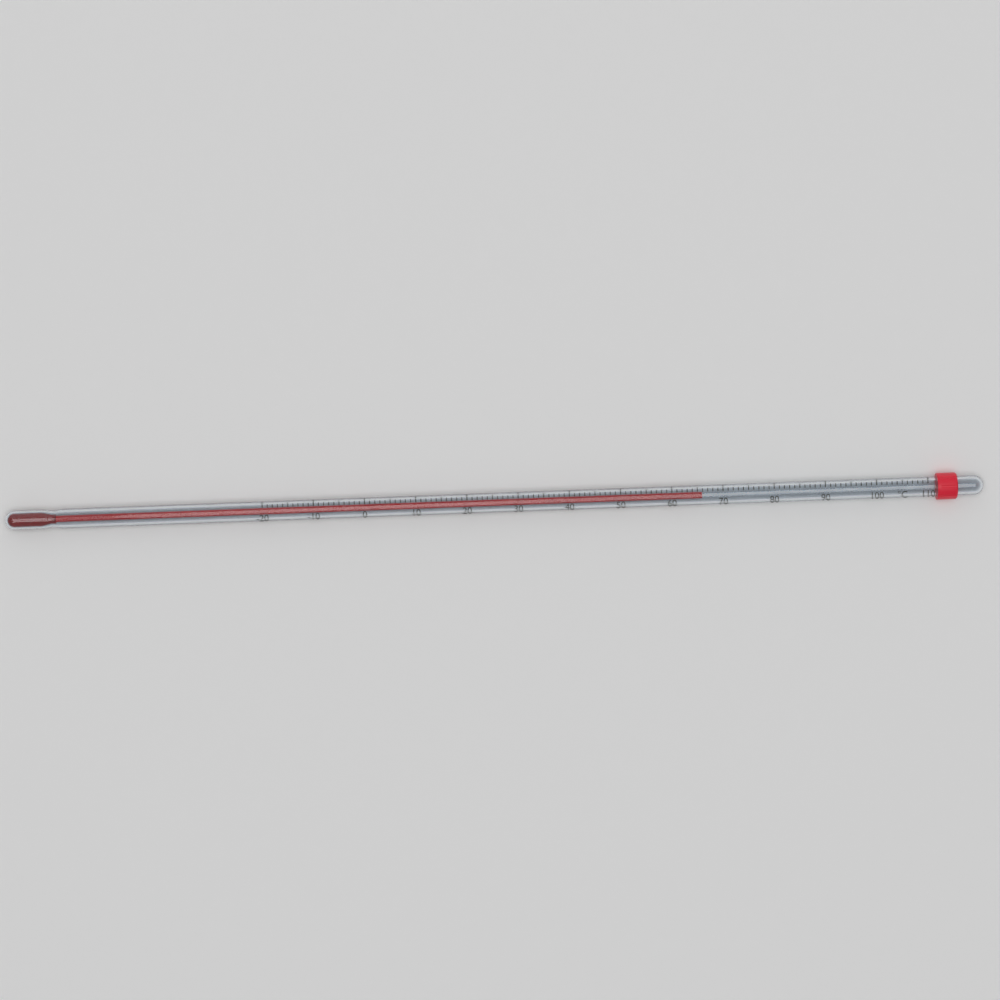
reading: 66 °C
